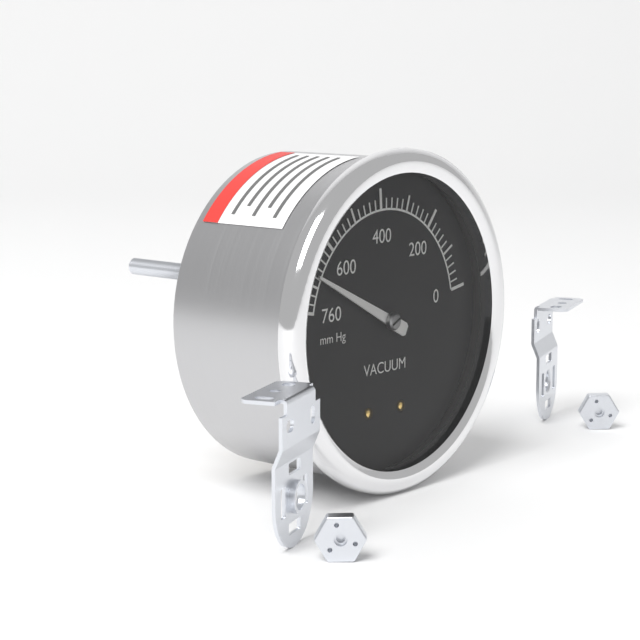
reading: 680 mm Hg
